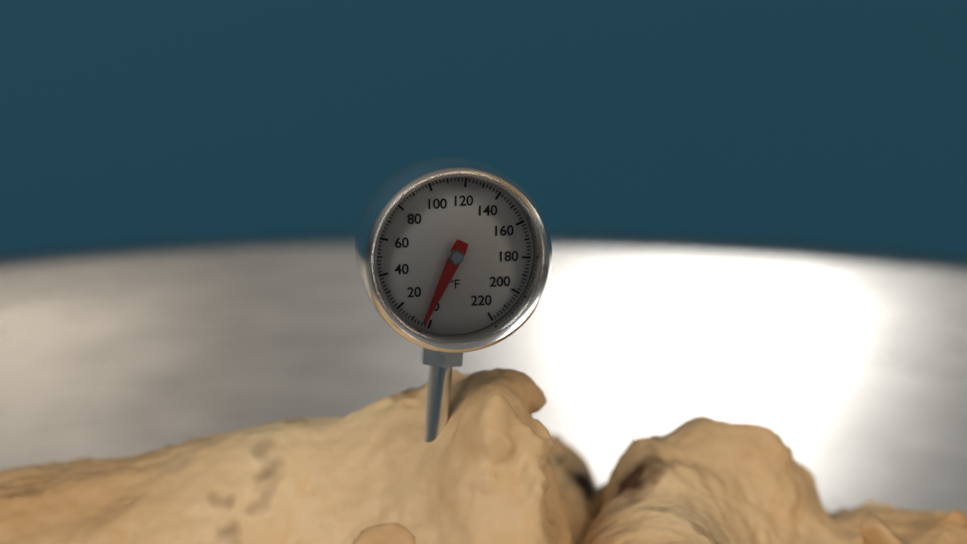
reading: 4 °F
